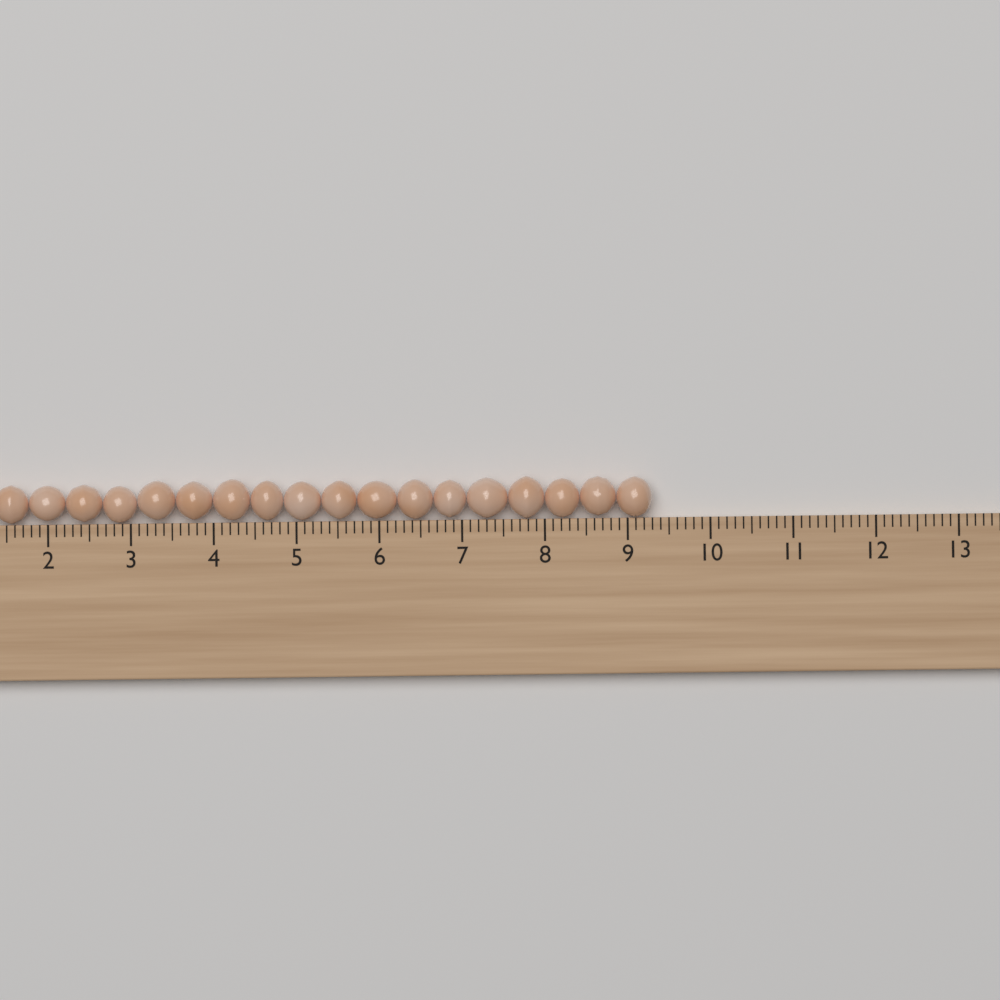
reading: 9.3 cm
